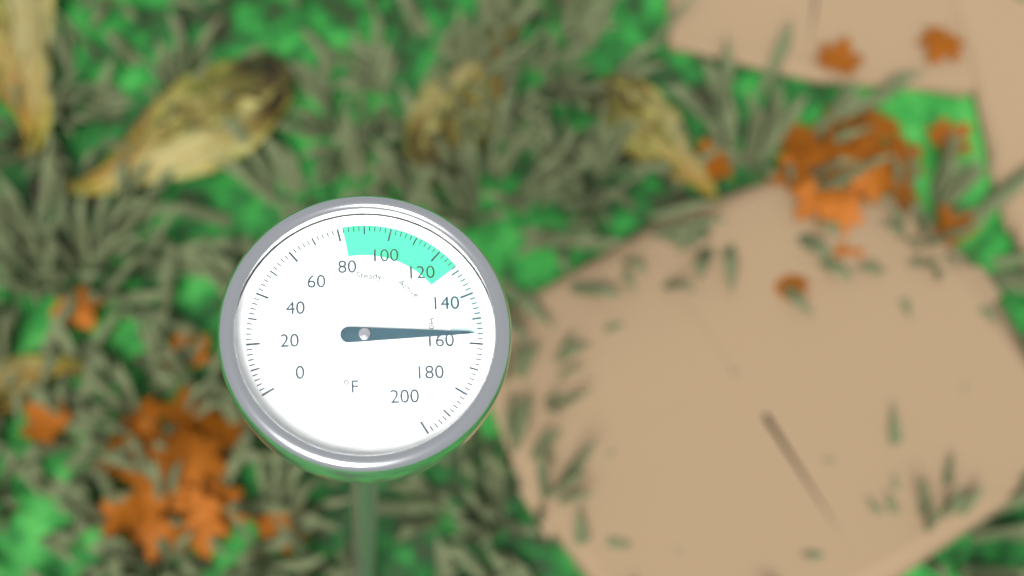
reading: 156 °F
